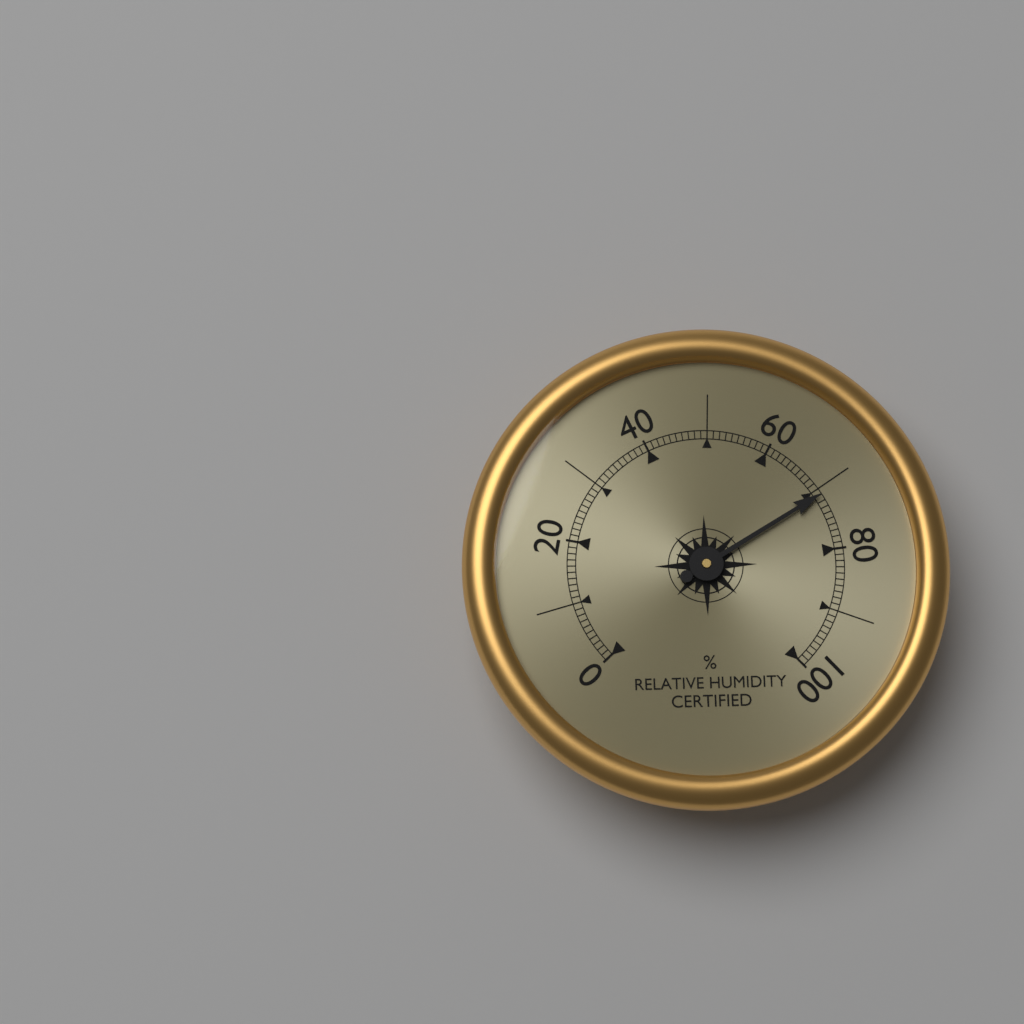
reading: 71 %
